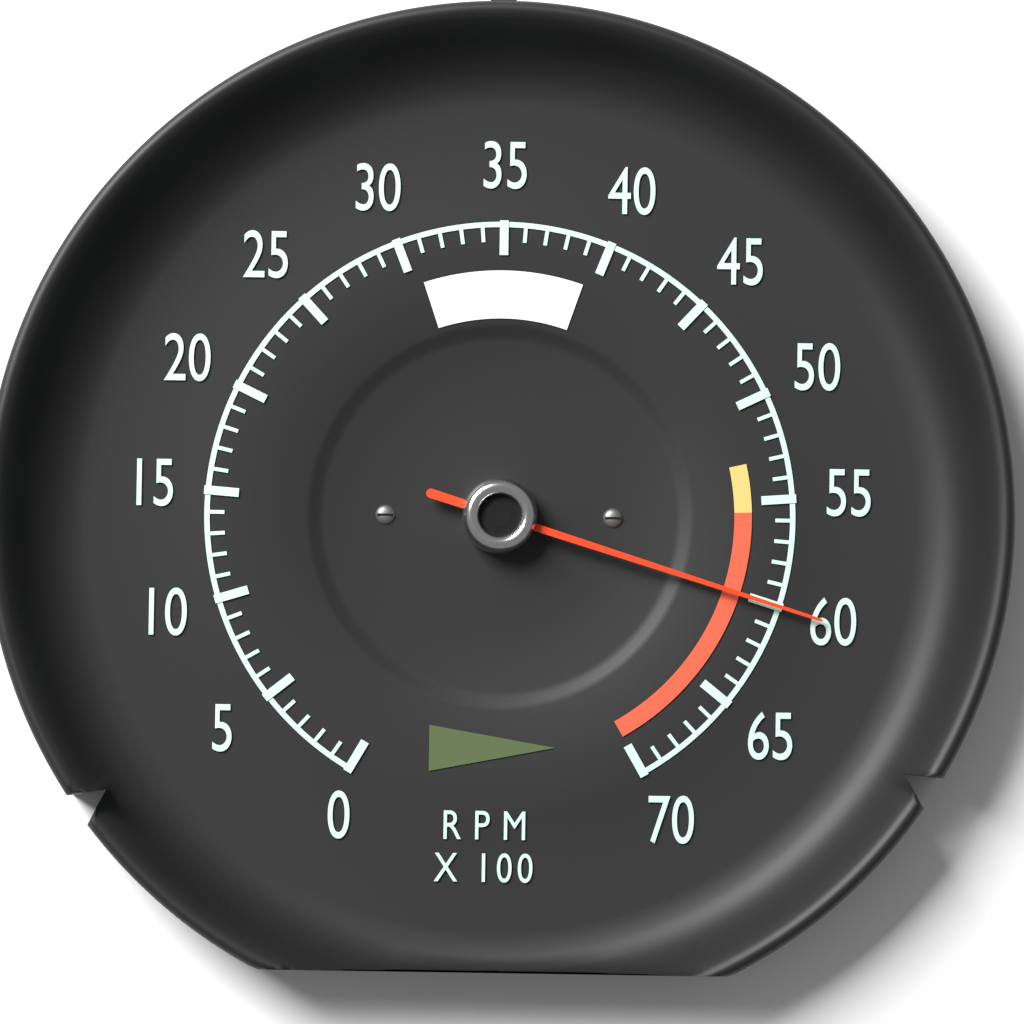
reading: 6000 RPM
